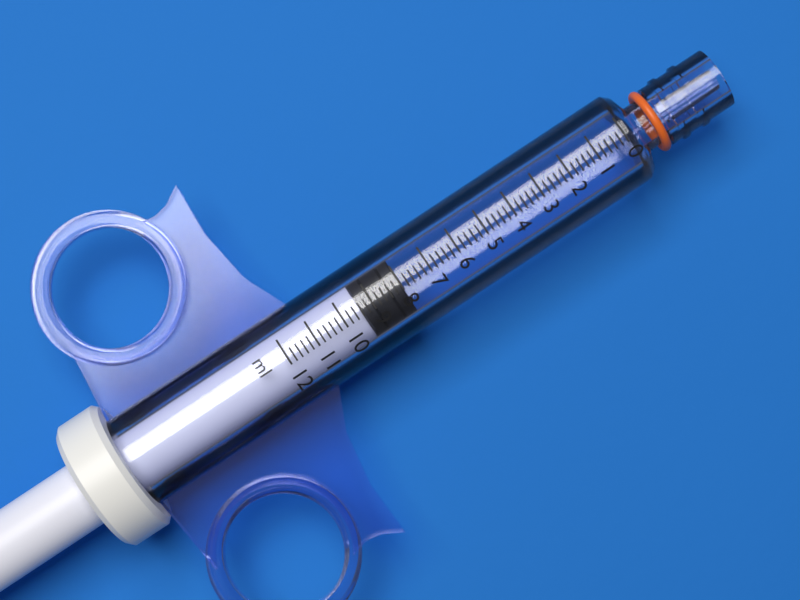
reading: 8.0 ml
